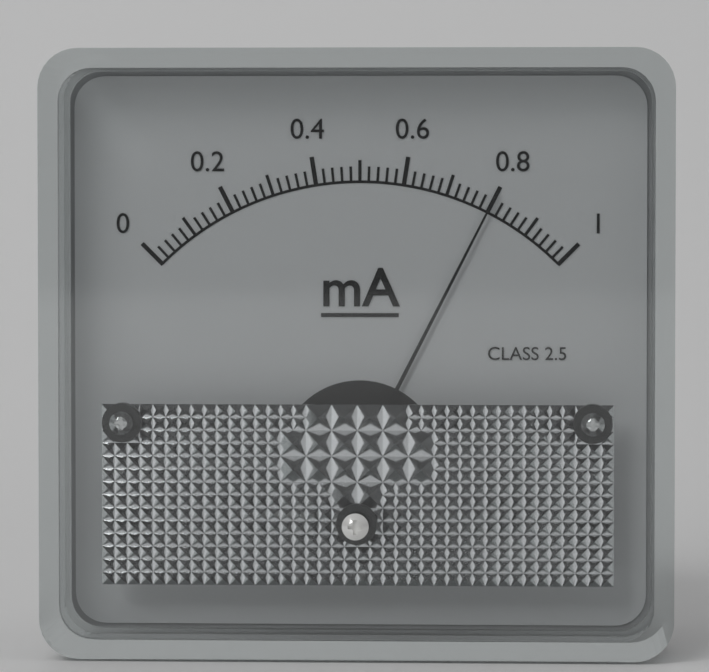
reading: 0.80 mA
